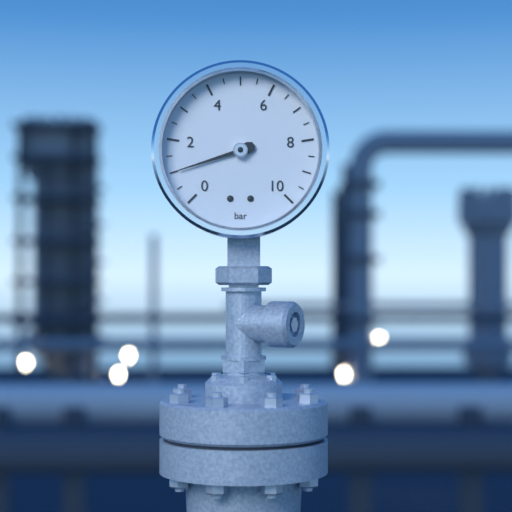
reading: 1.0 bar
